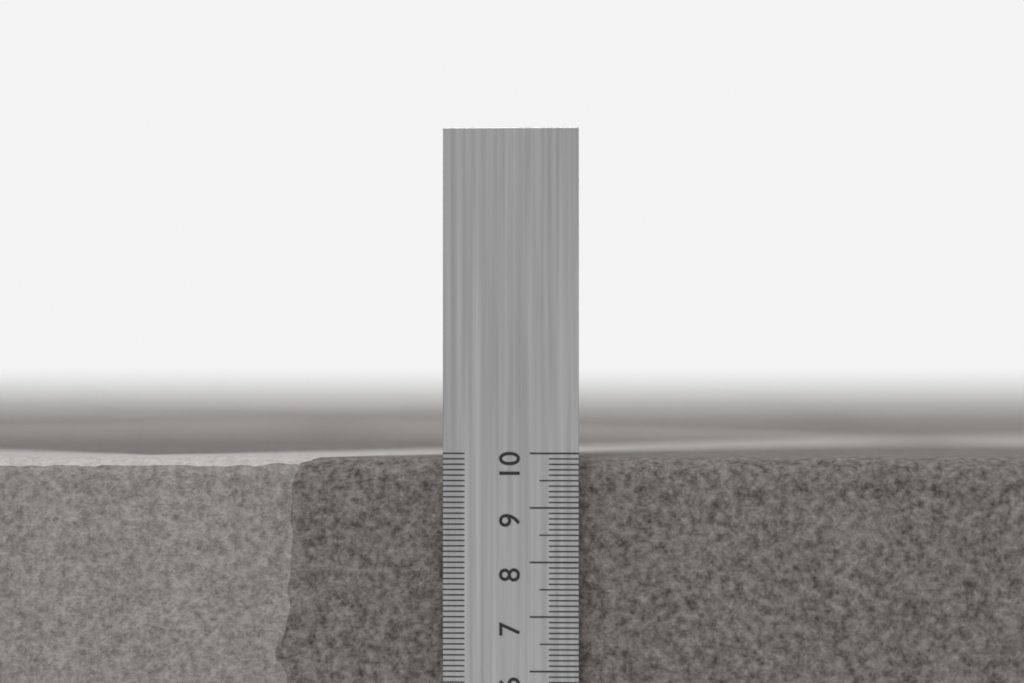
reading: 9.9 cm
